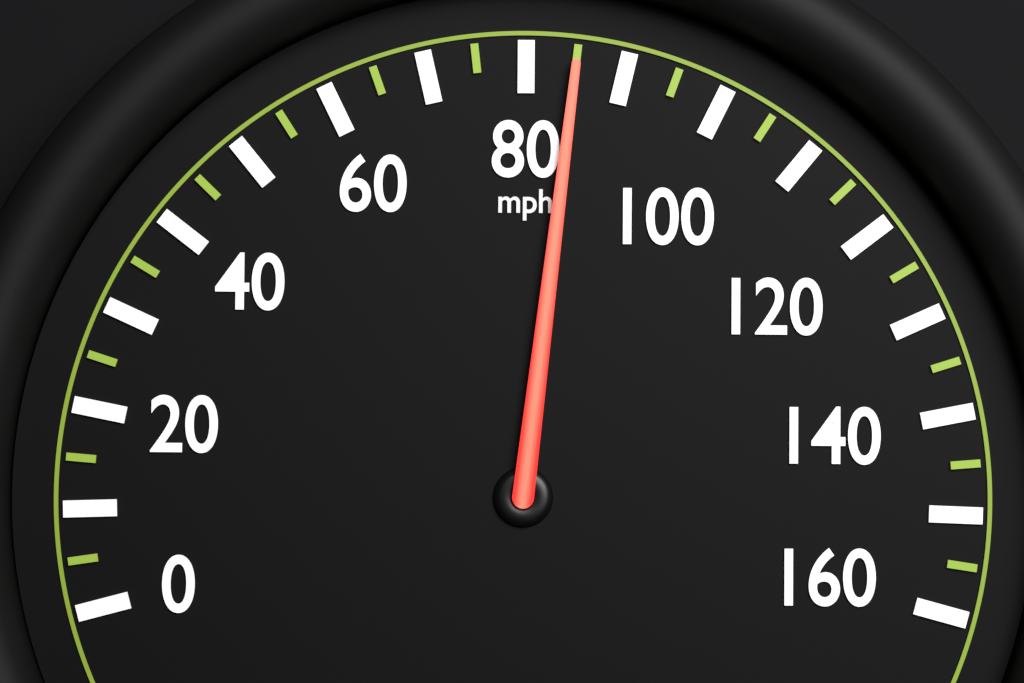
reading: 85 mph
